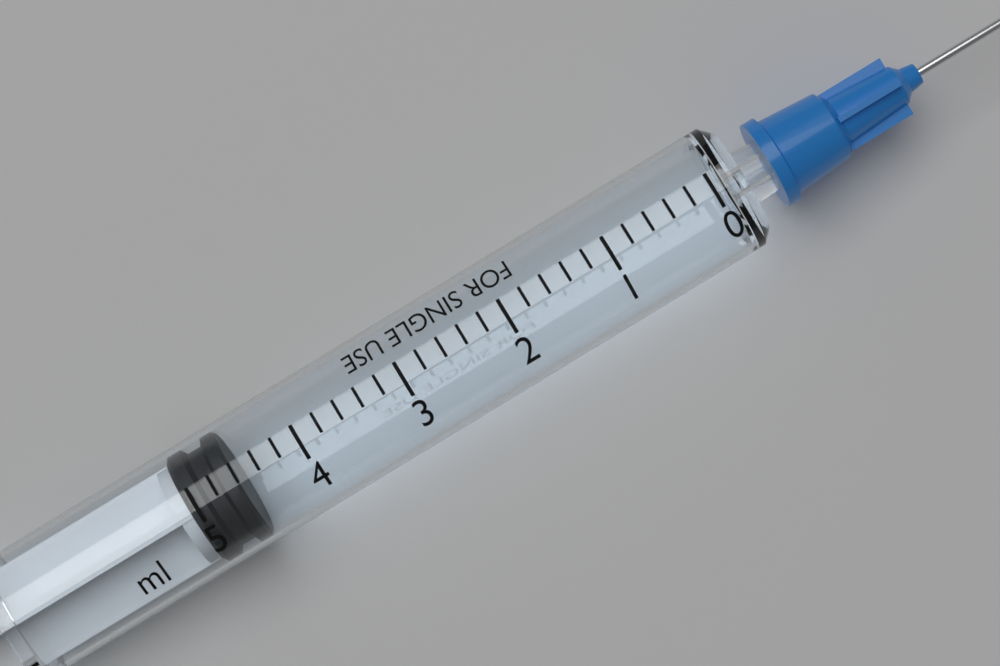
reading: 4.6 ml
